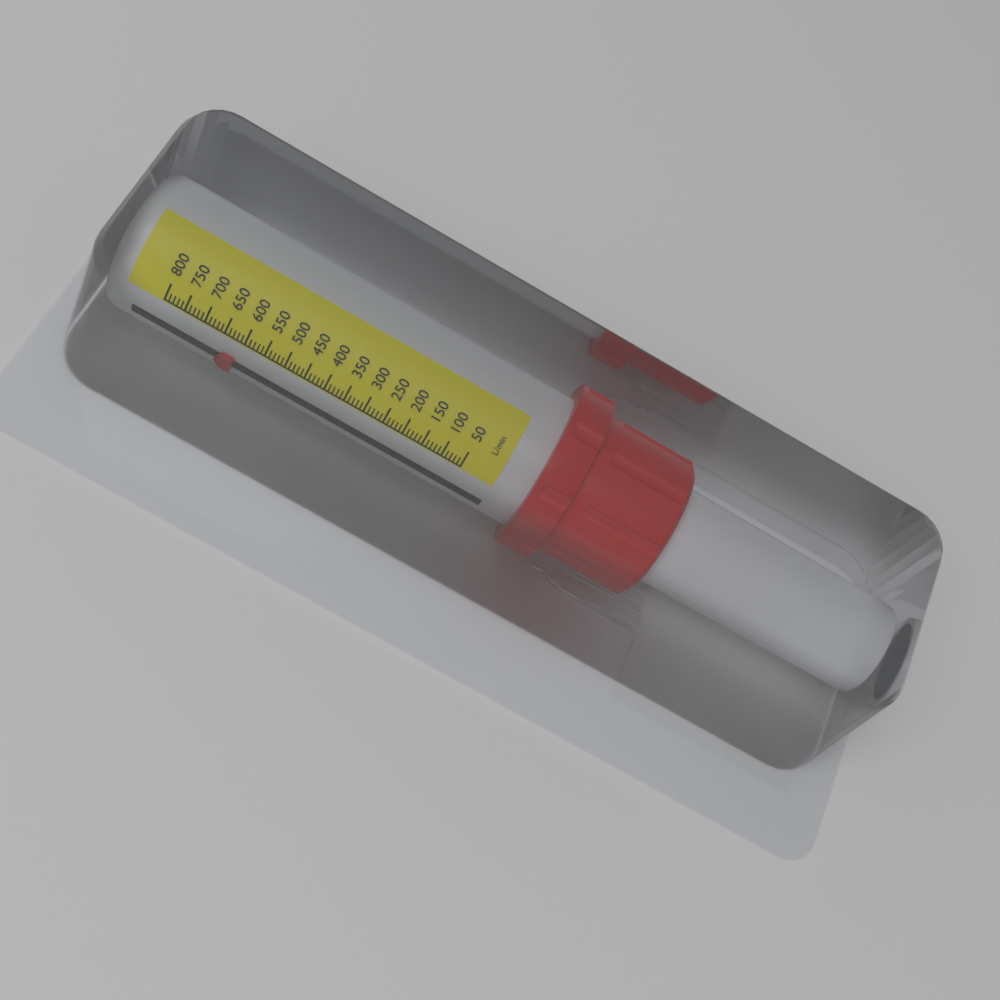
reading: 610 L/min
